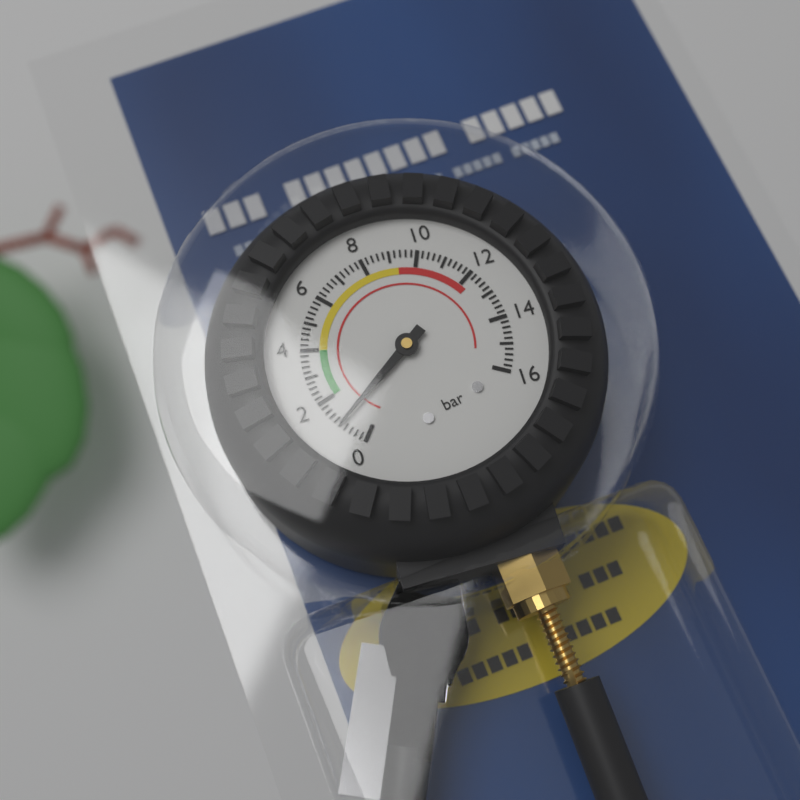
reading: 1.0 bar
